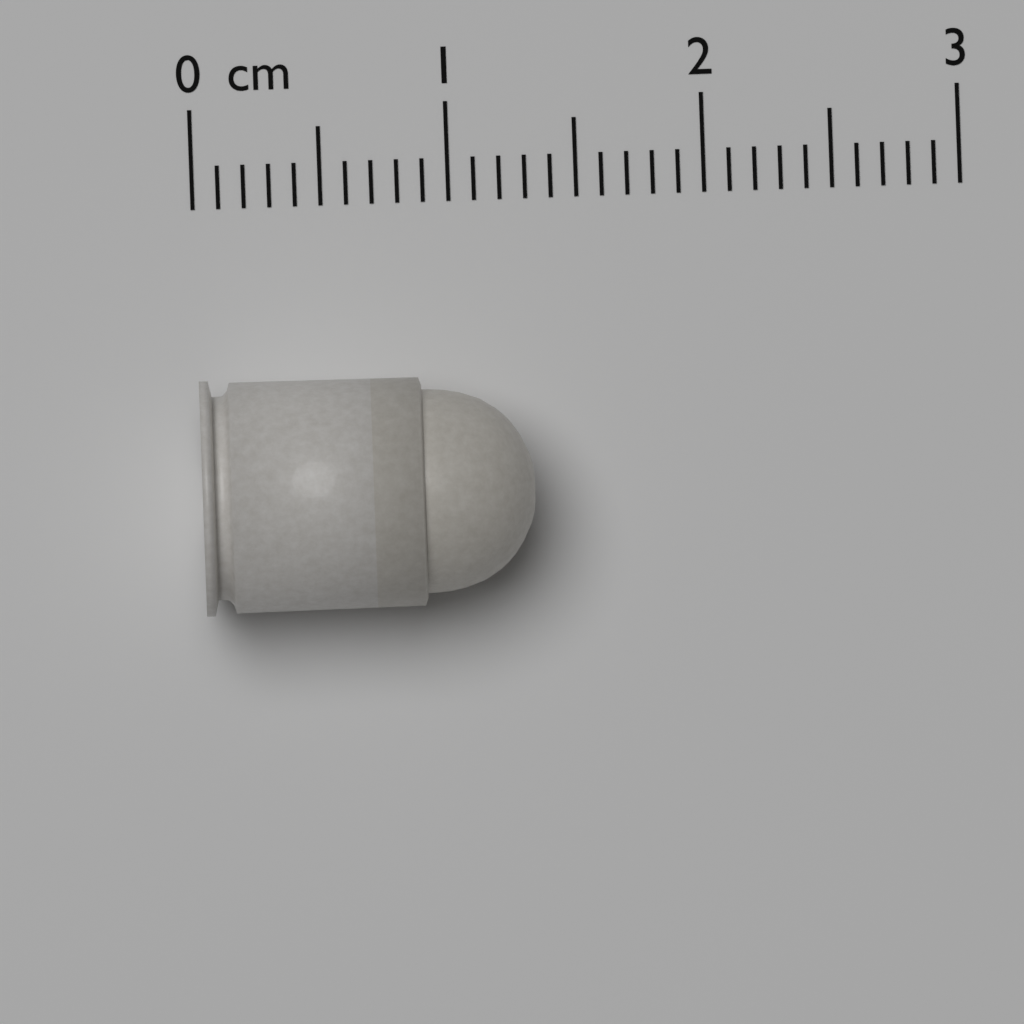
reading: 1.3 cm
